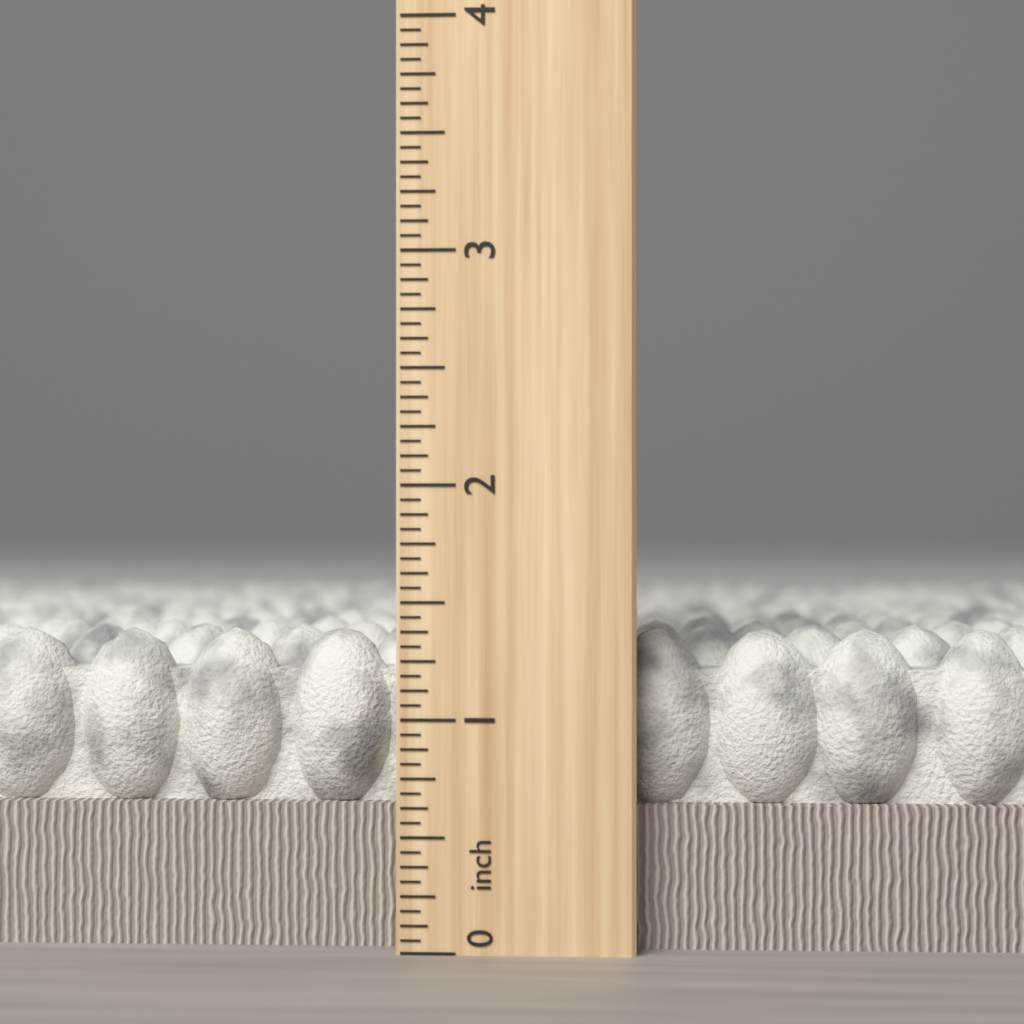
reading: 1.3750 inch
